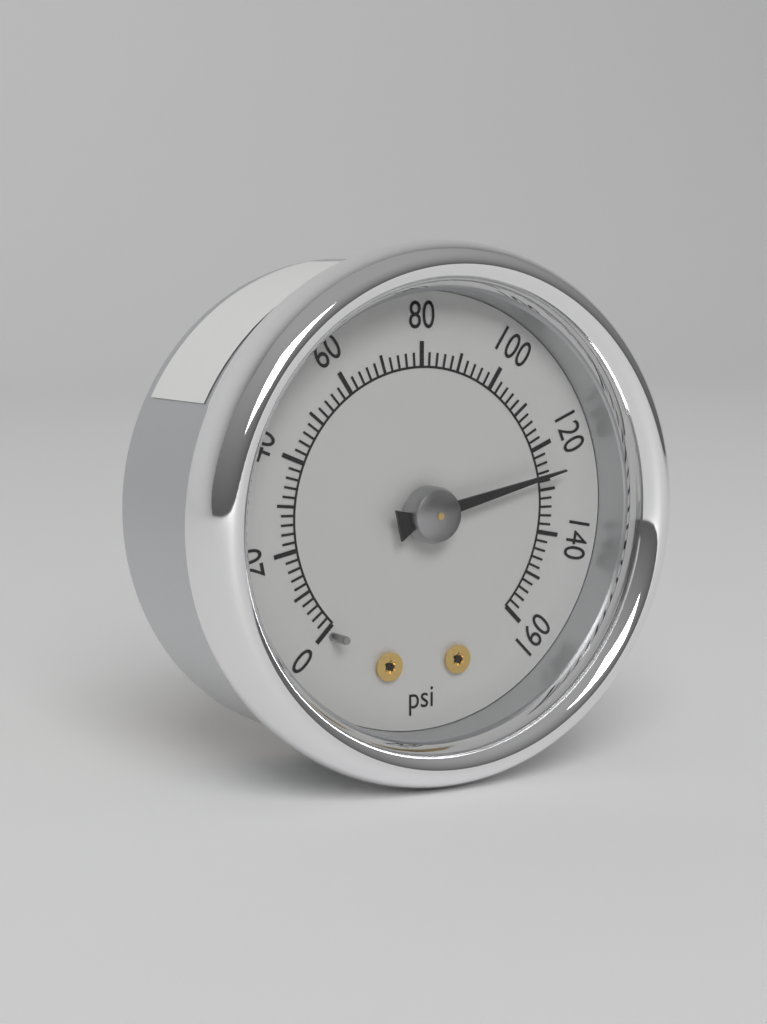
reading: 126 psi
